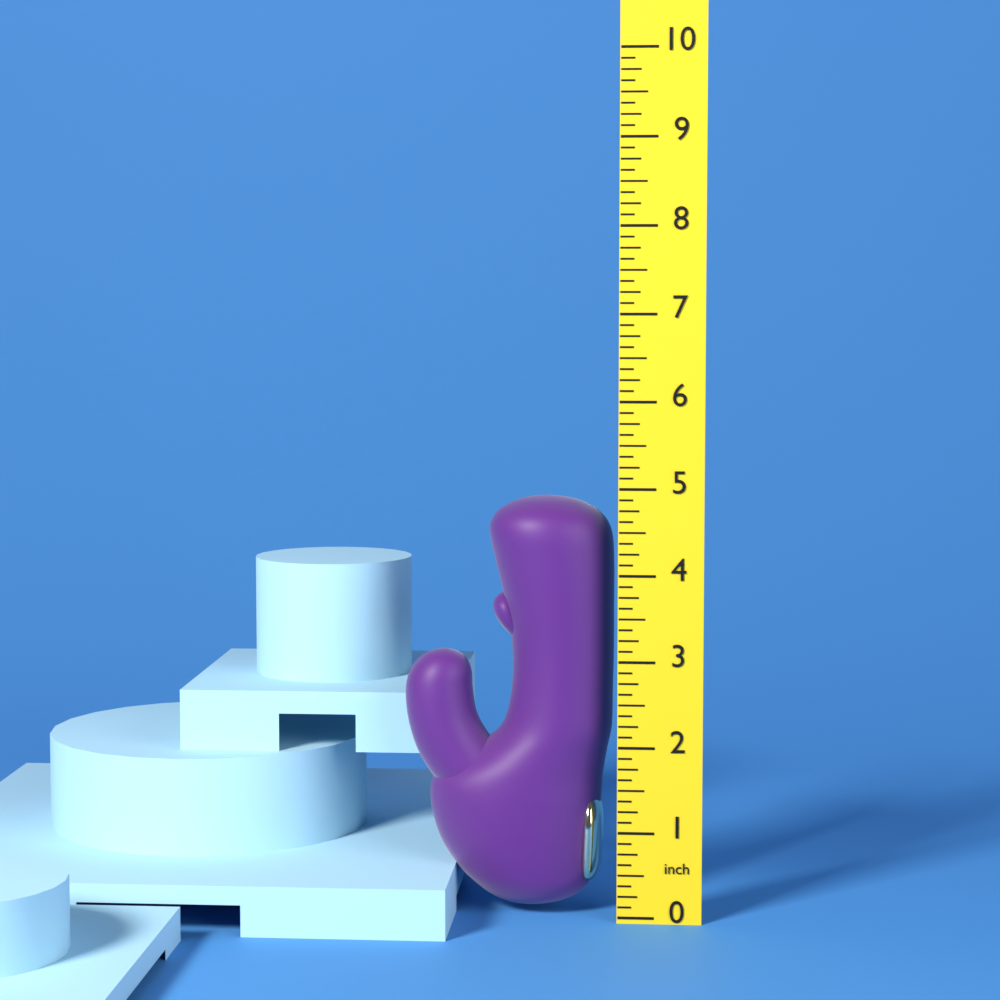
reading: 4.875 inch
